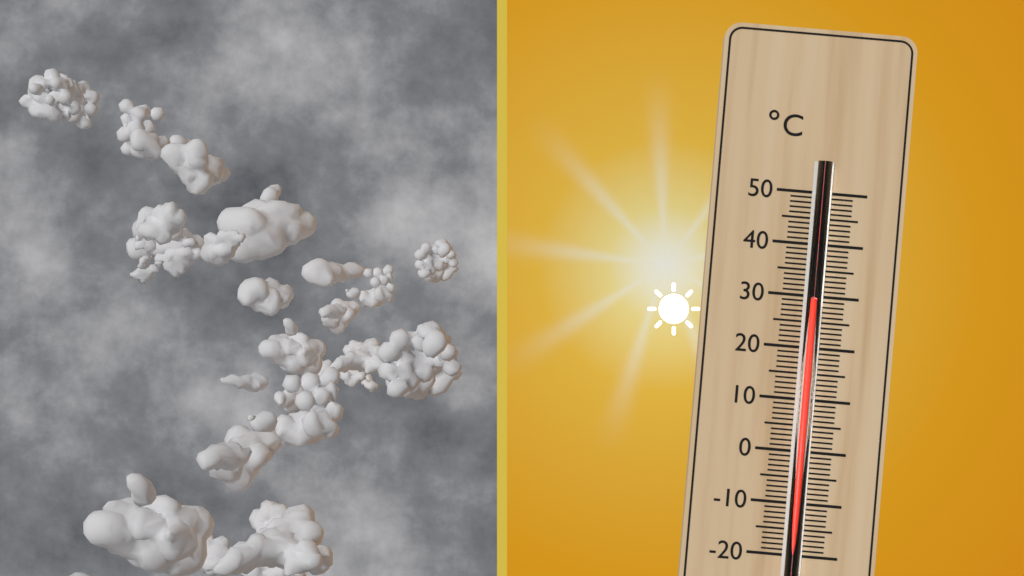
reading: 29 °C
